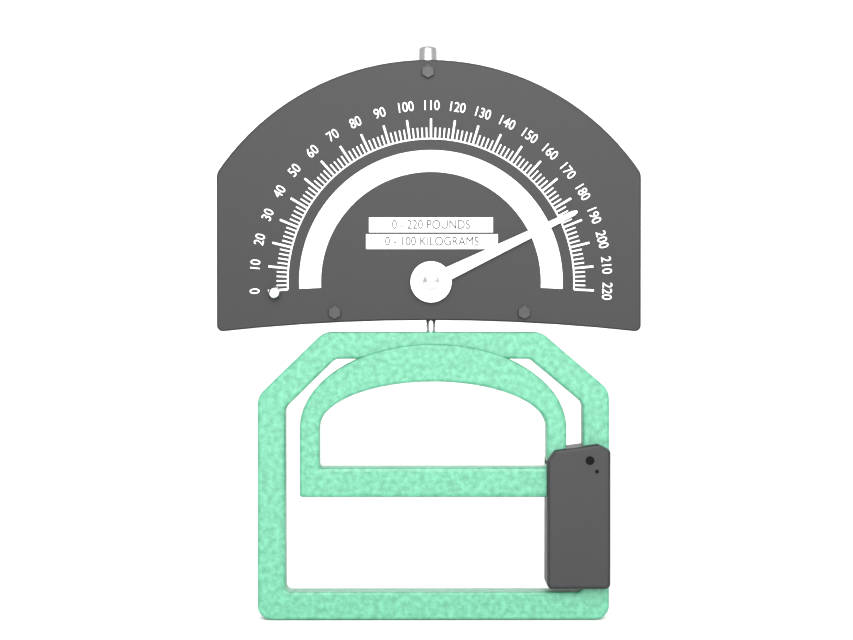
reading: 186 lb
